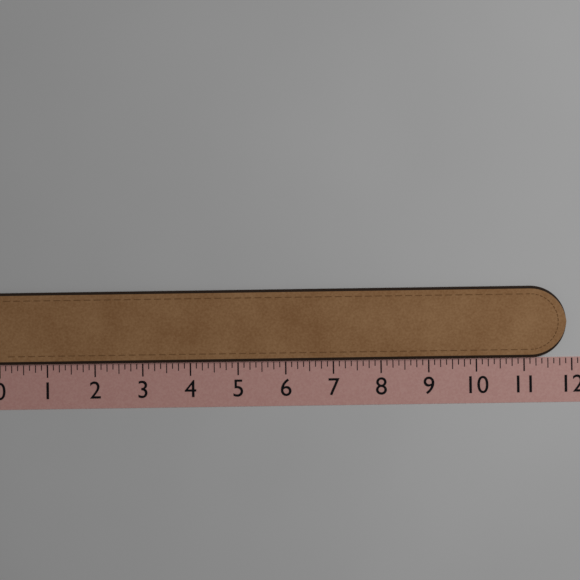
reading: 11.875 (no unit)
